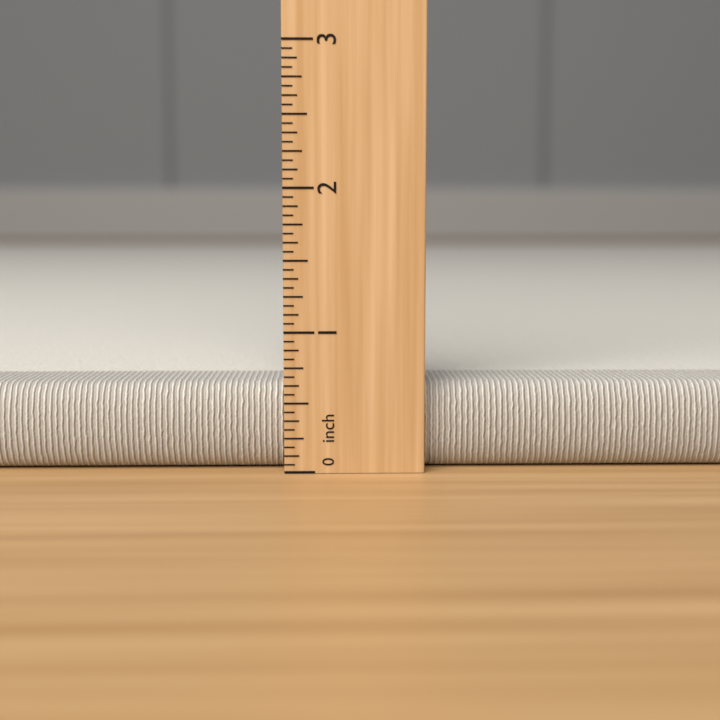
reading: 0.6250 inch
